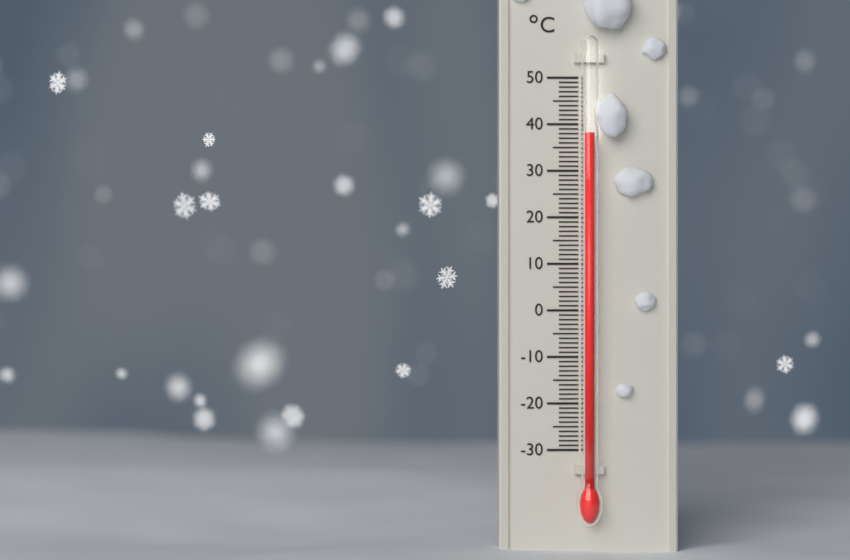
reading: 38 °C
